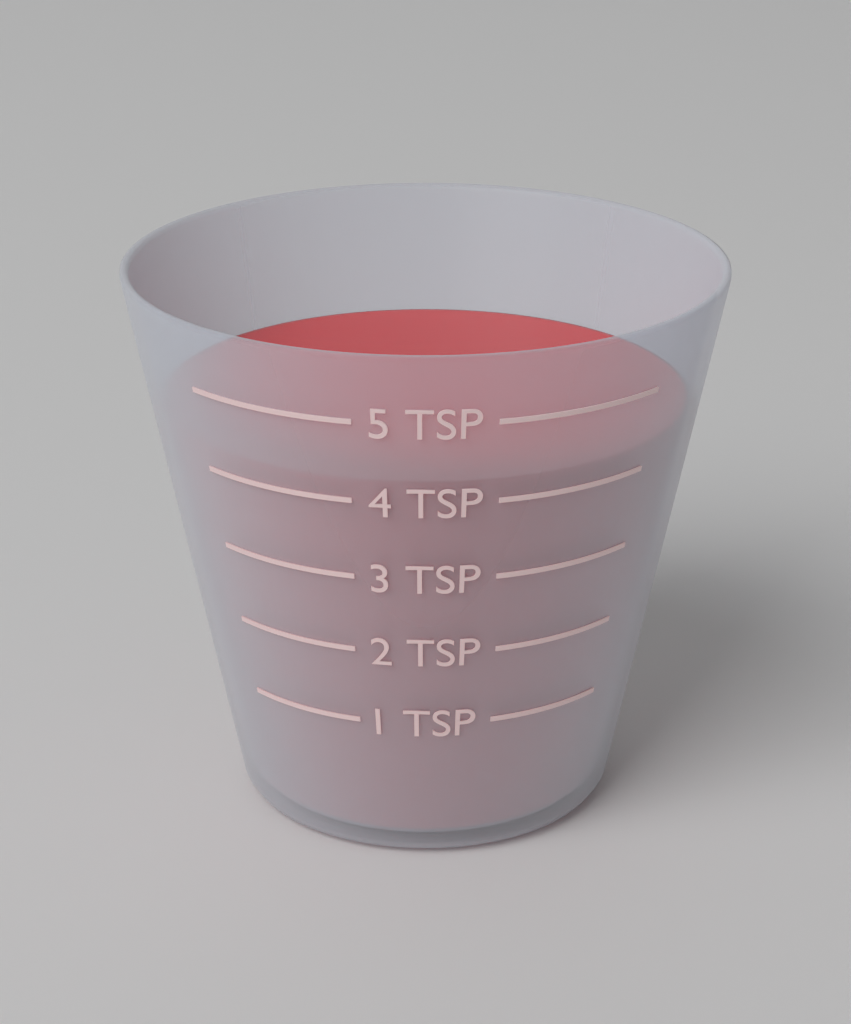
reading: 4.2 tsp
